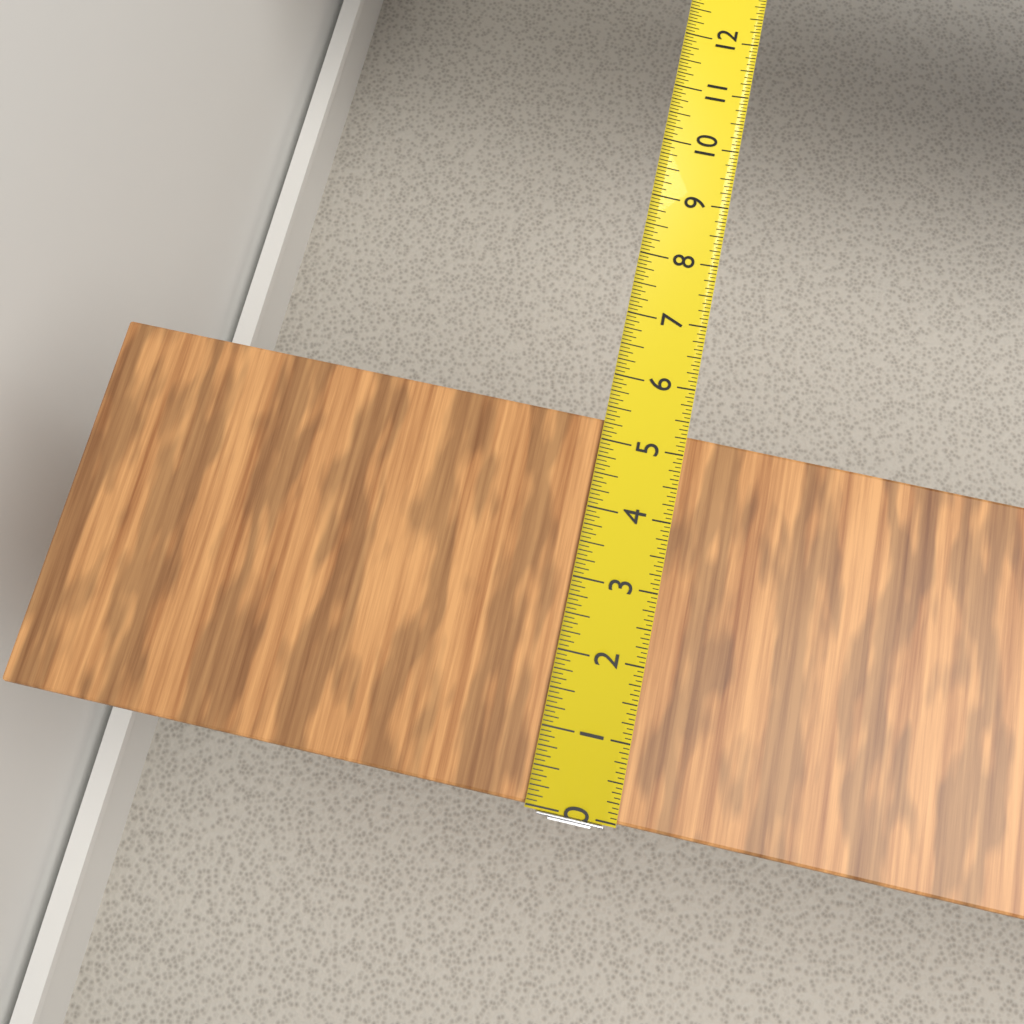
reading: 5.3125 in
